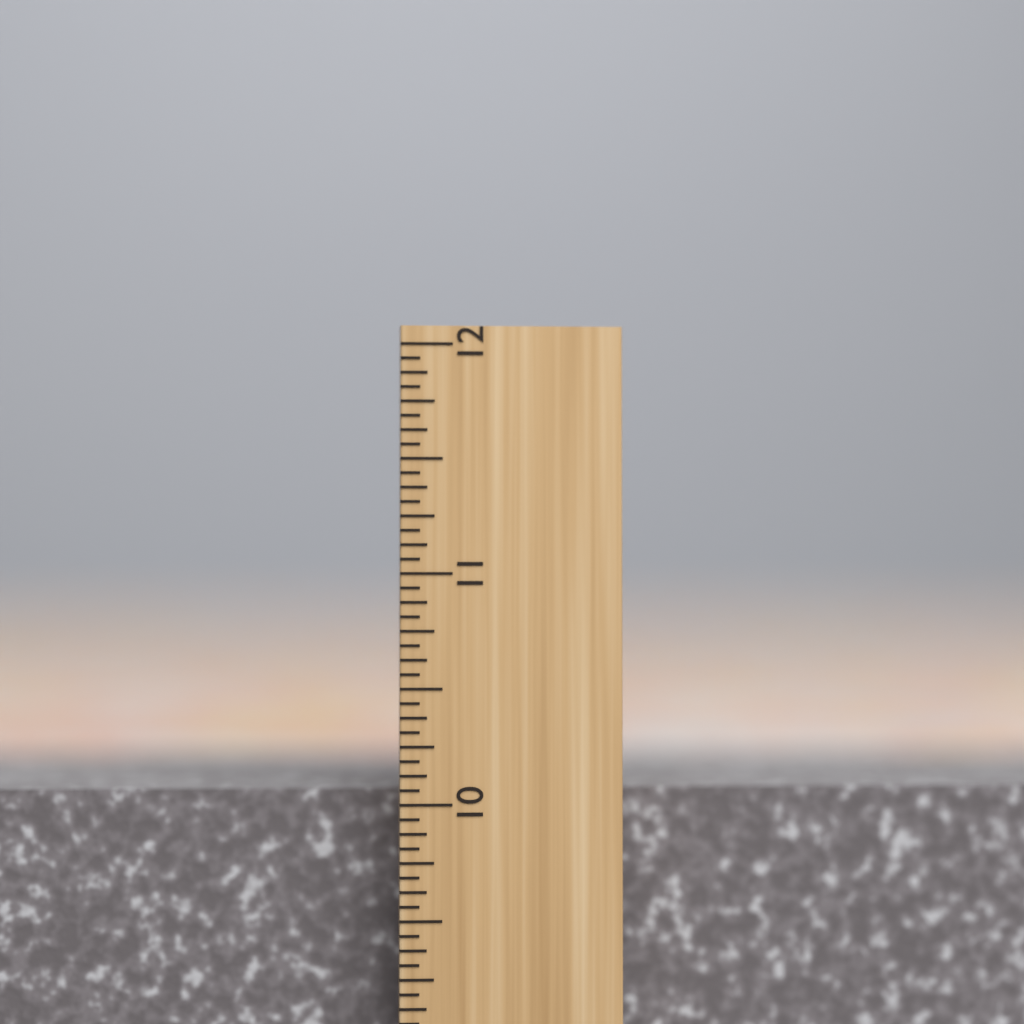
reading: 10.0625 inch
